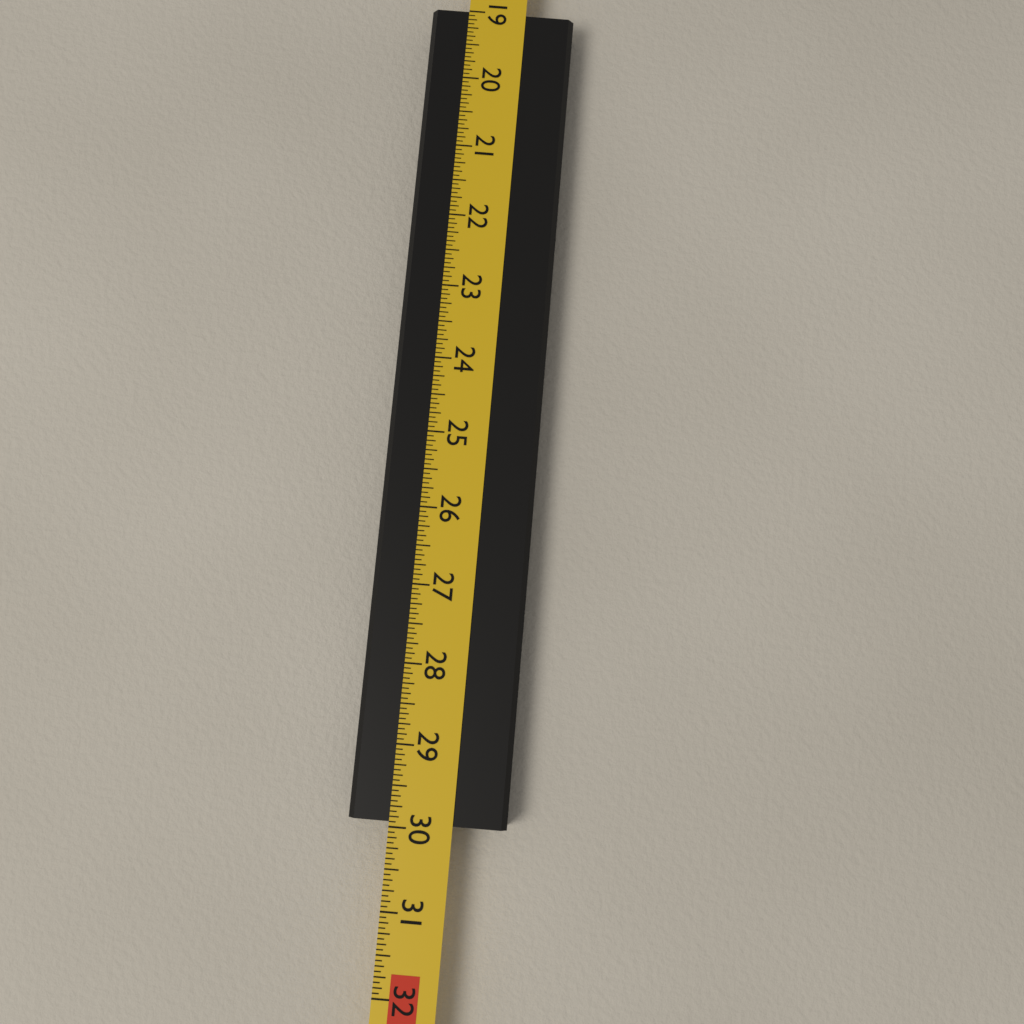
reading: 29.9375 in
